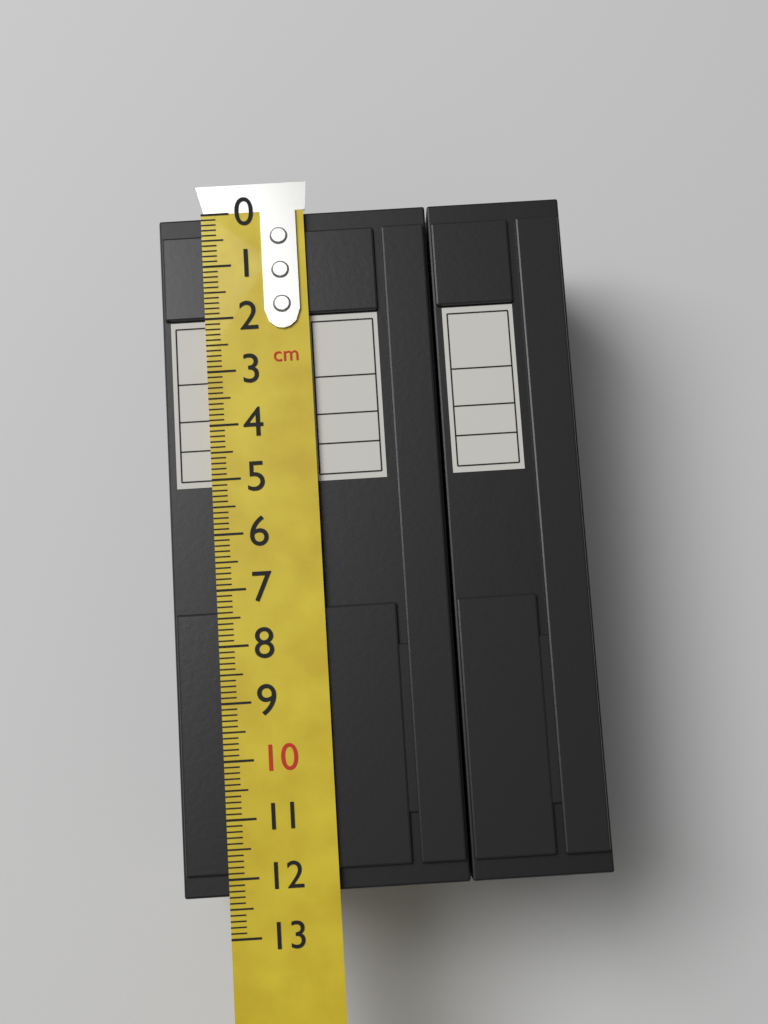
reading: 12.3 cm
